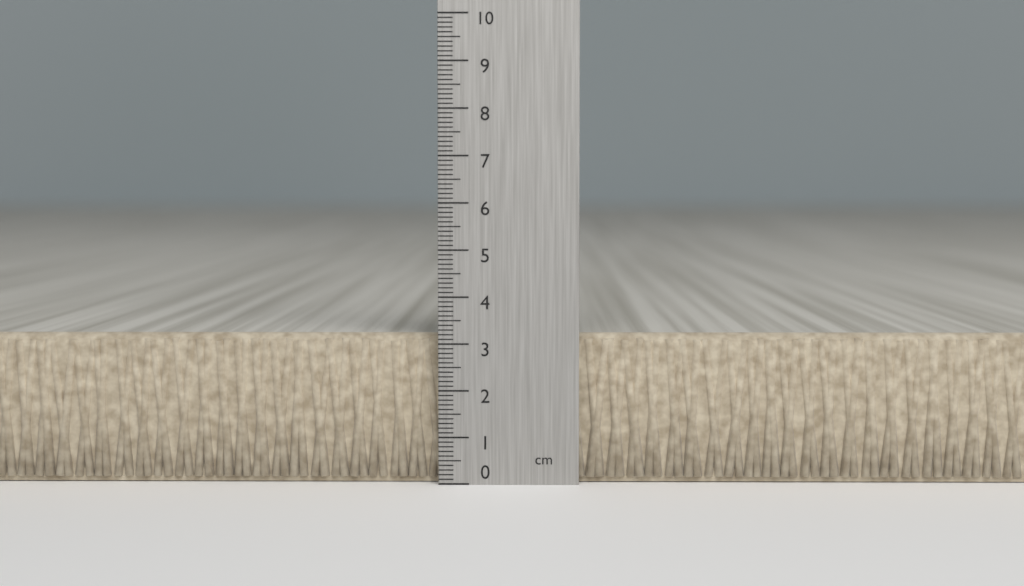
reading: 3.2 cm
